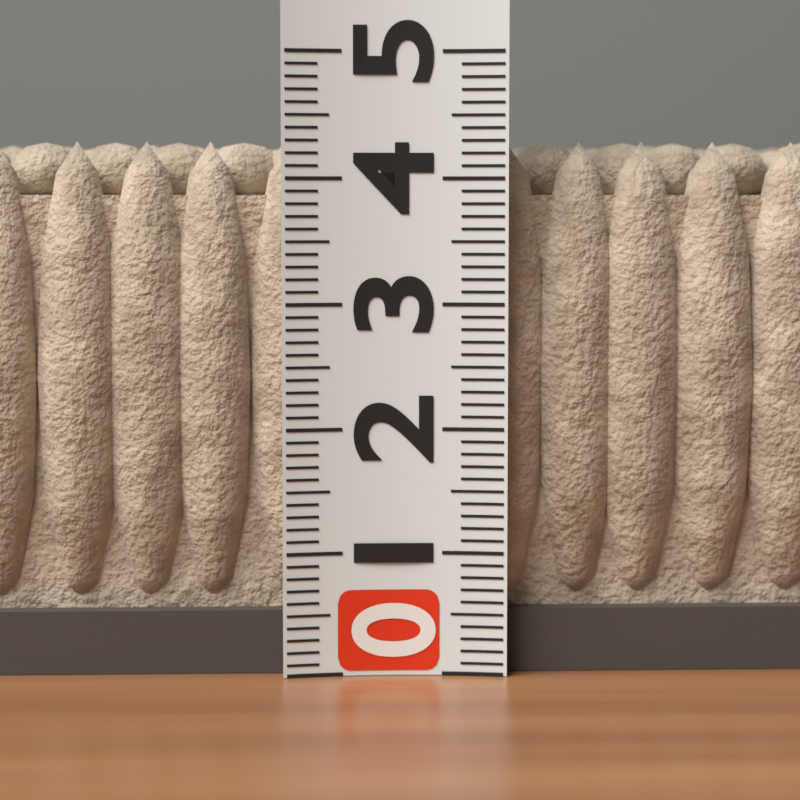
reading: 4.3 (no unit)
